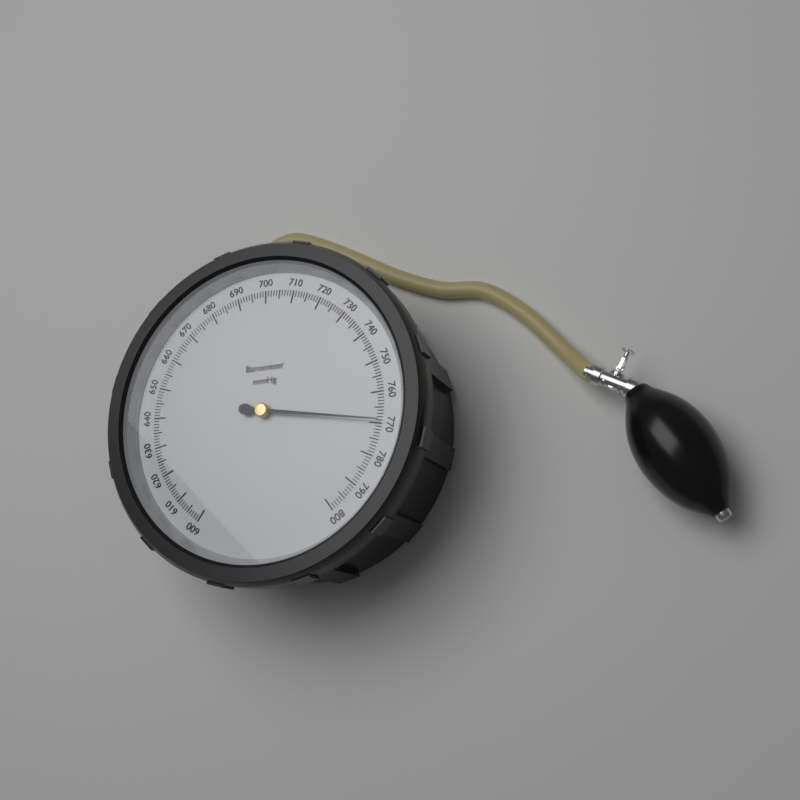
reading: 769 mmHg
